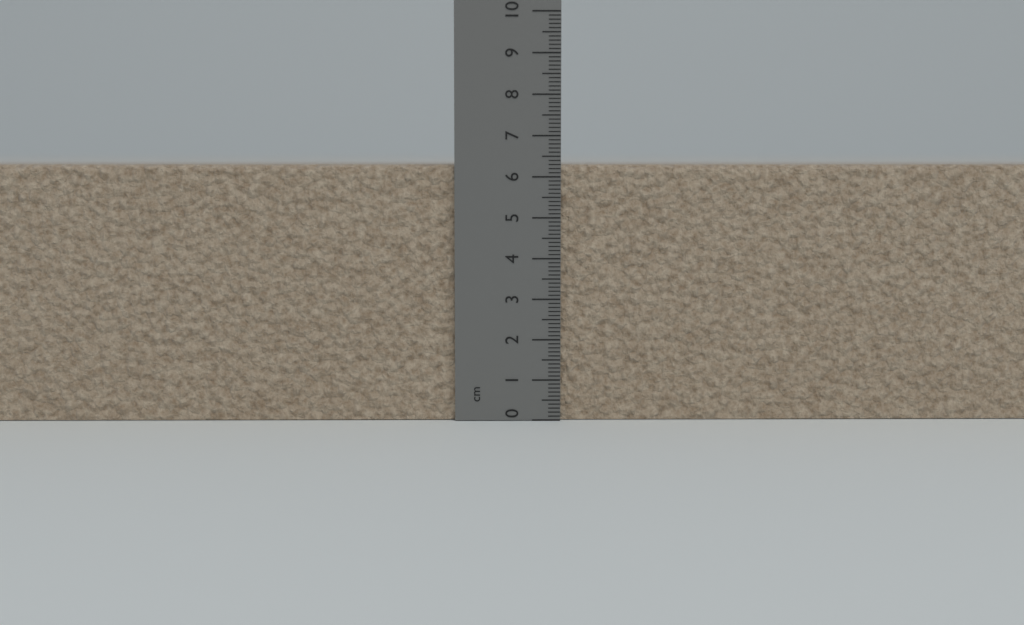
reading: 6.3 cm
